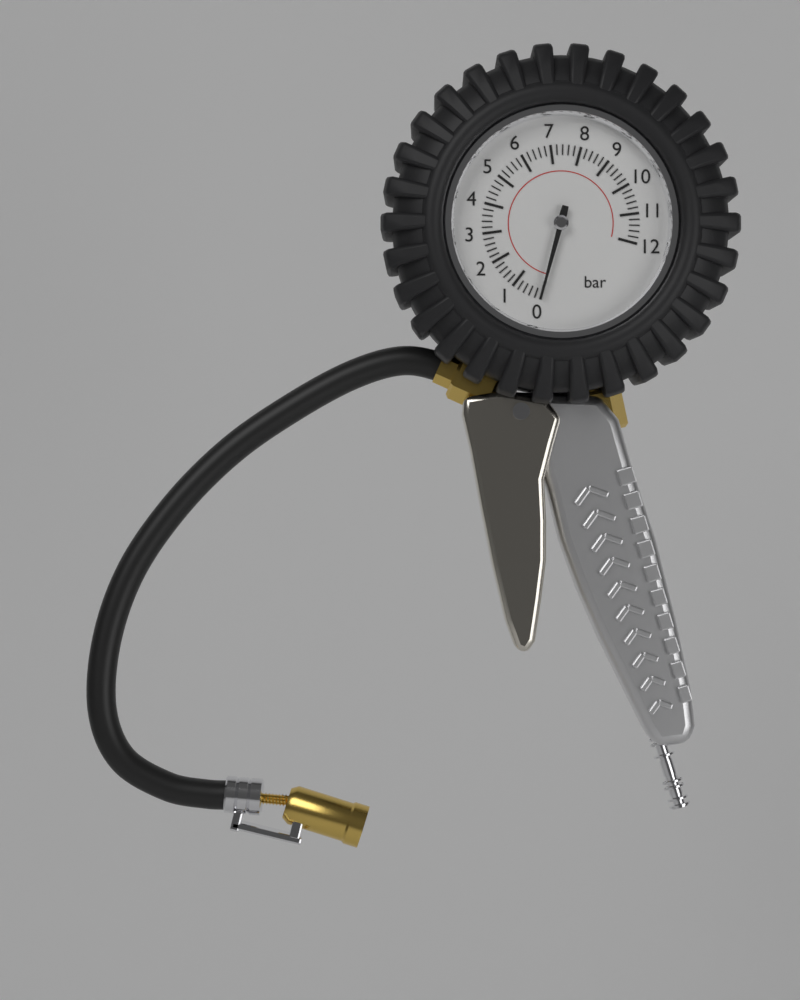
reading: 0.0 bar
